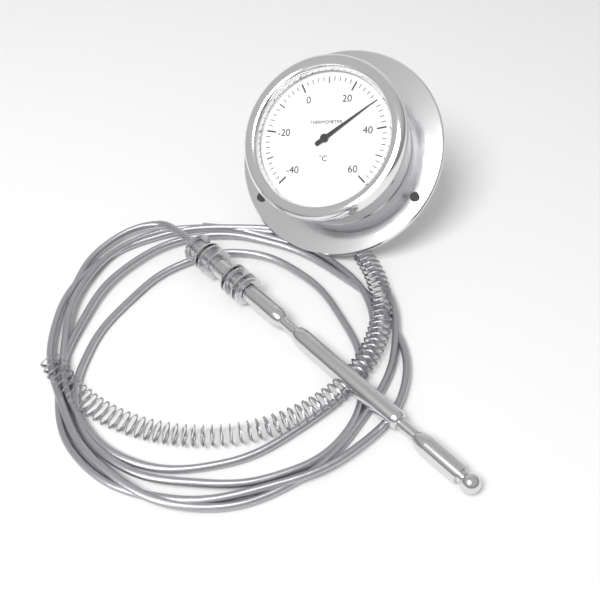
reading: 30 °C
